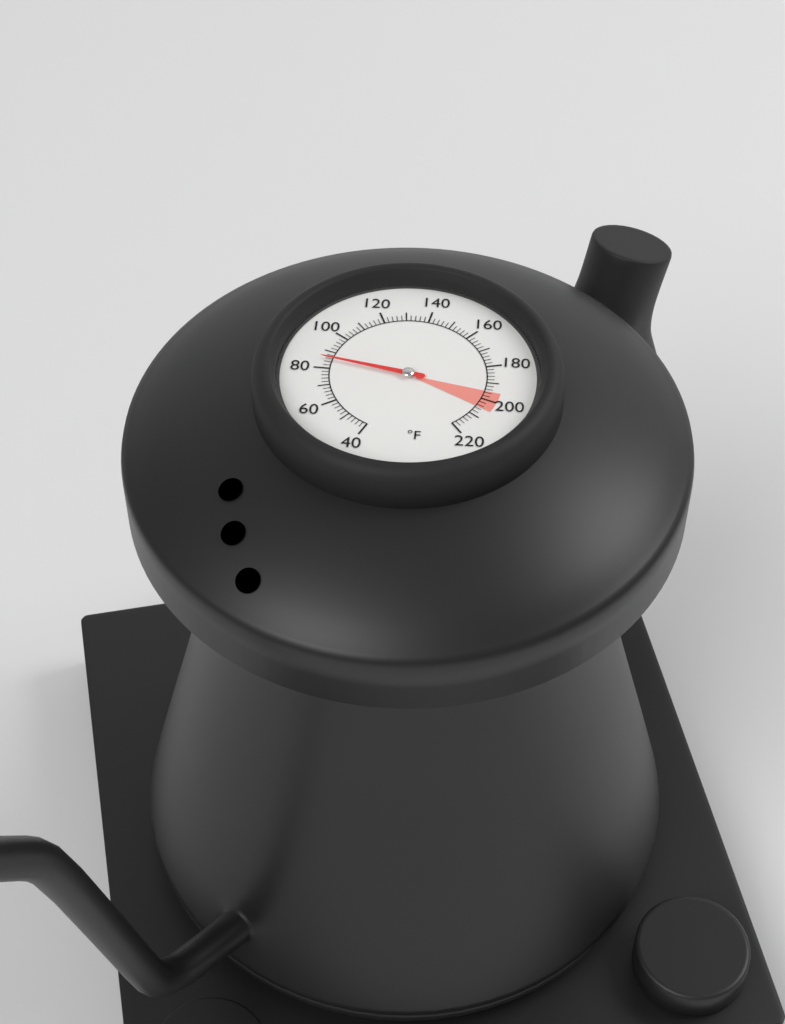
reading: 86 °F
